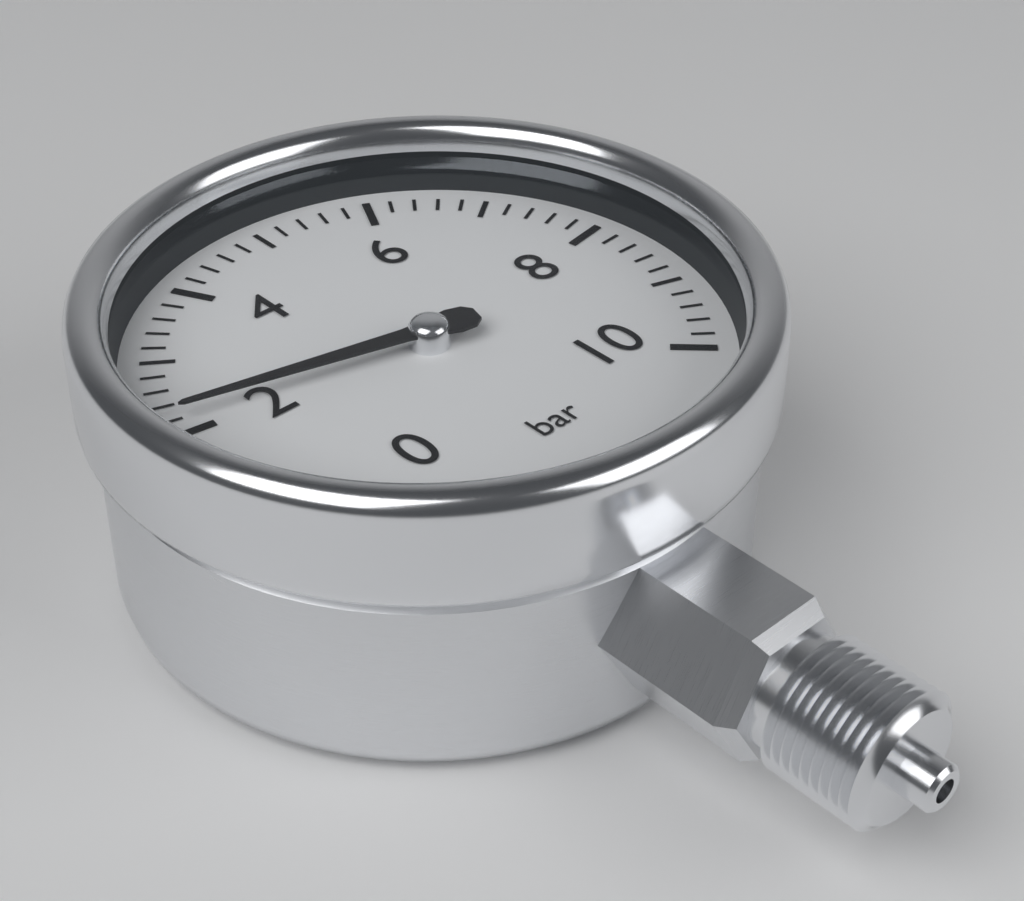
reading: 2.2 bar
